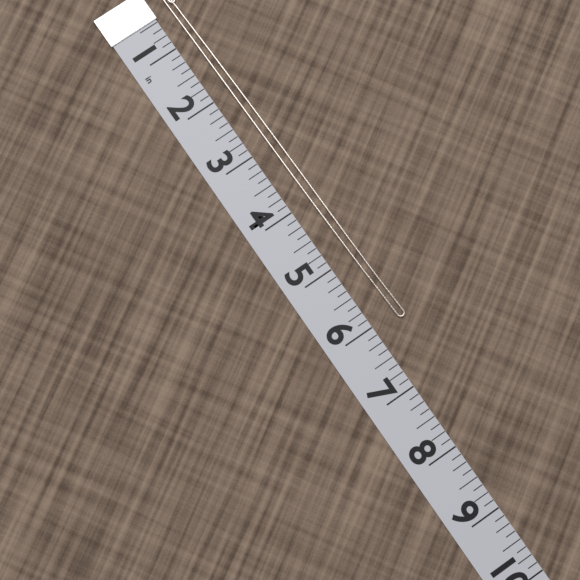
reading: 6.125 in
